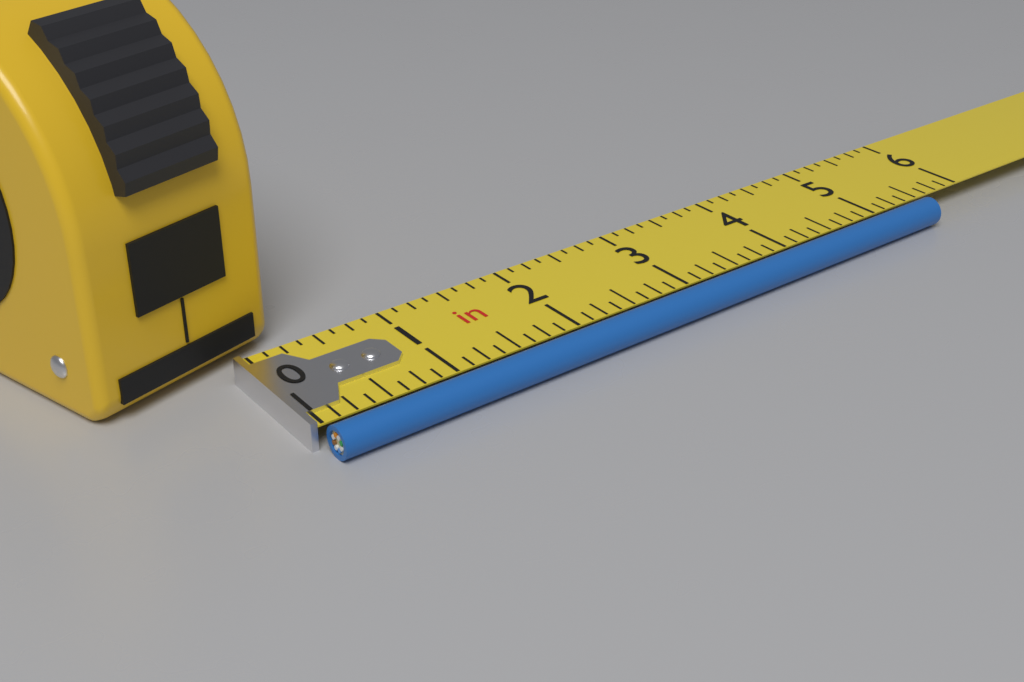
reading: 5.500 in
